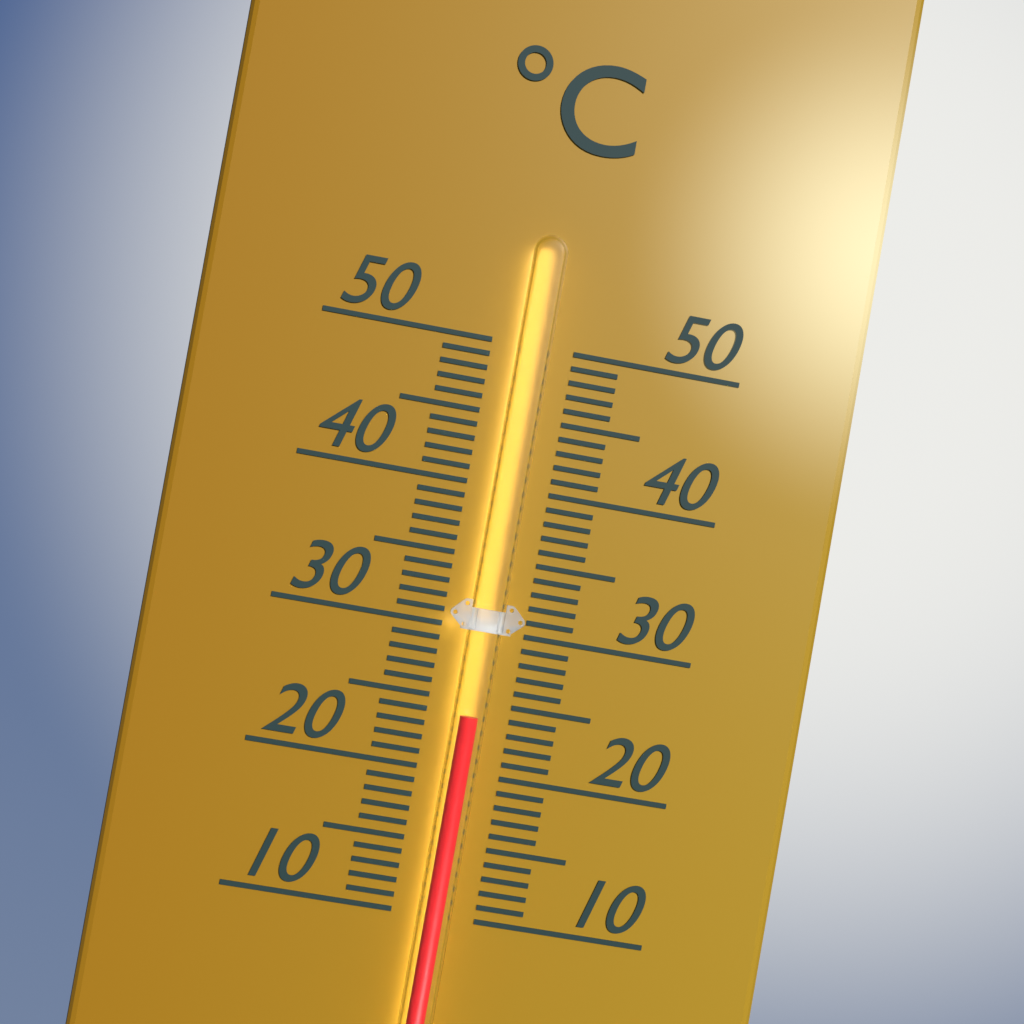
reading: 24 °C
